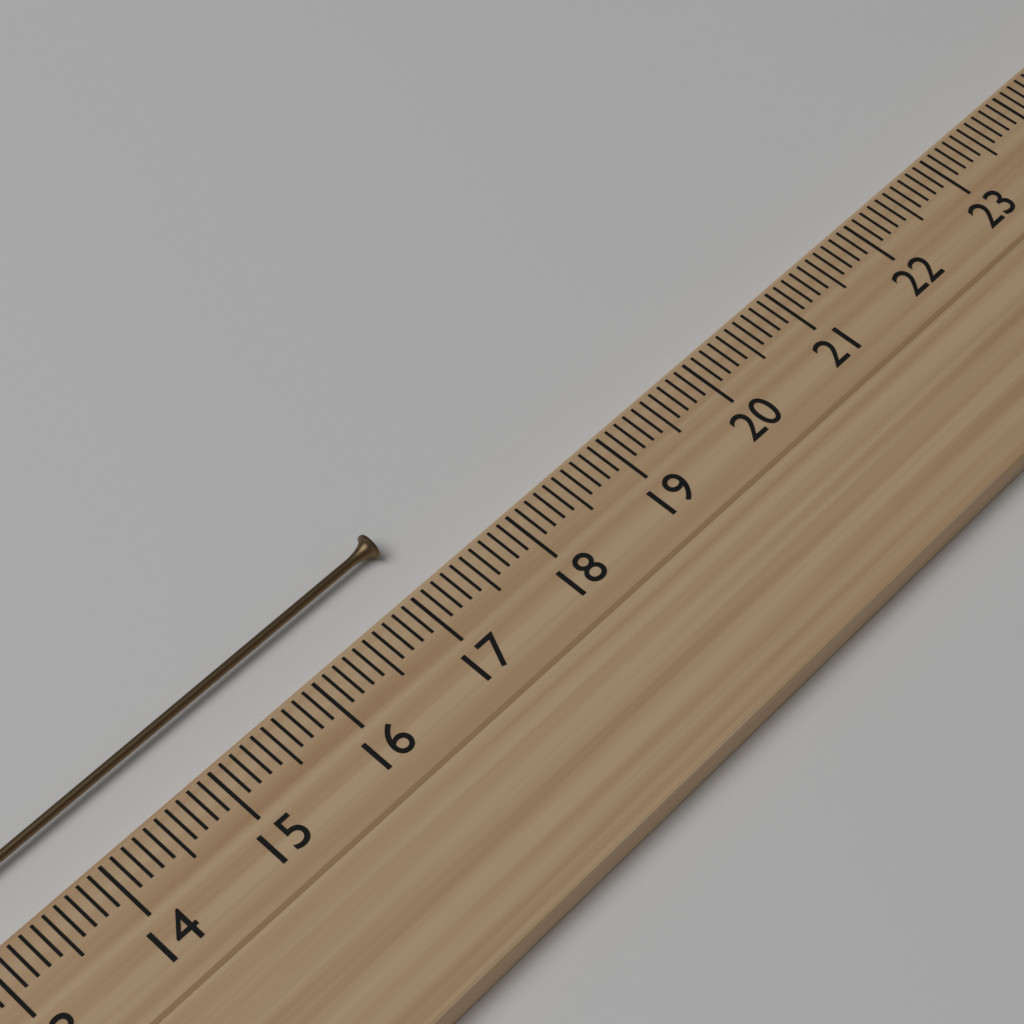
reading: 17.2 cm
